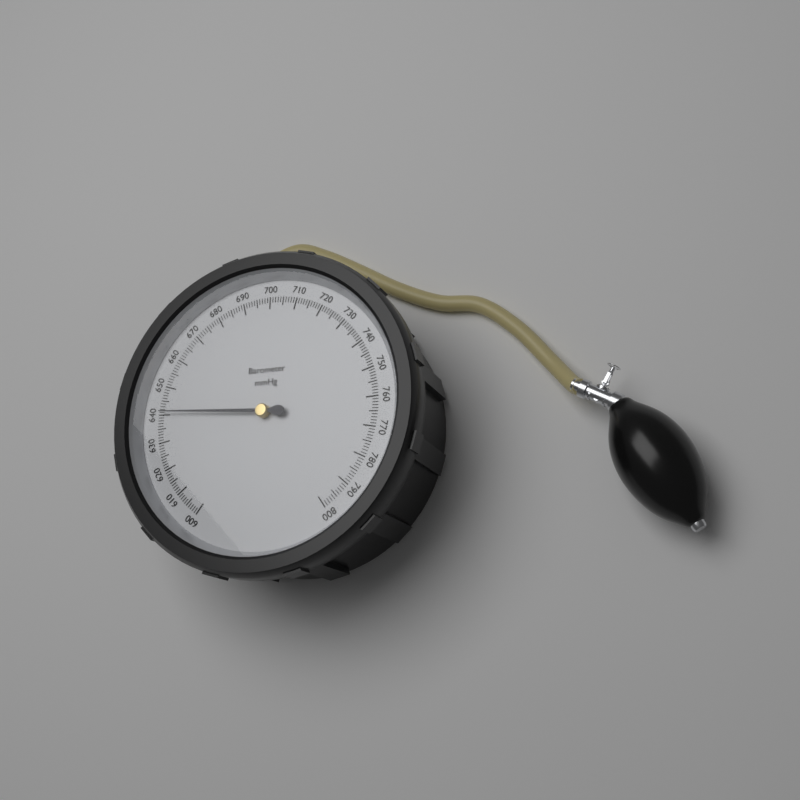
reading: 641 mmHg
